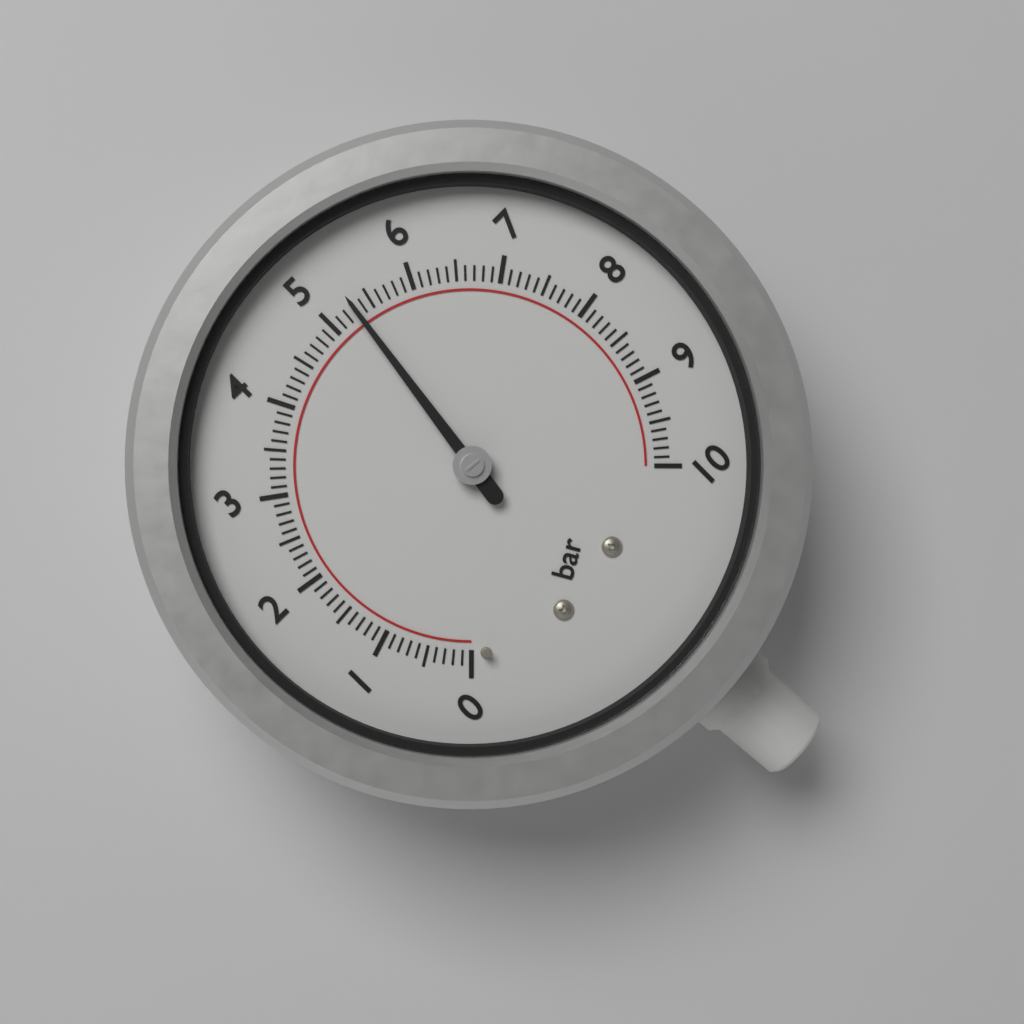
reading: 5.3 bar
